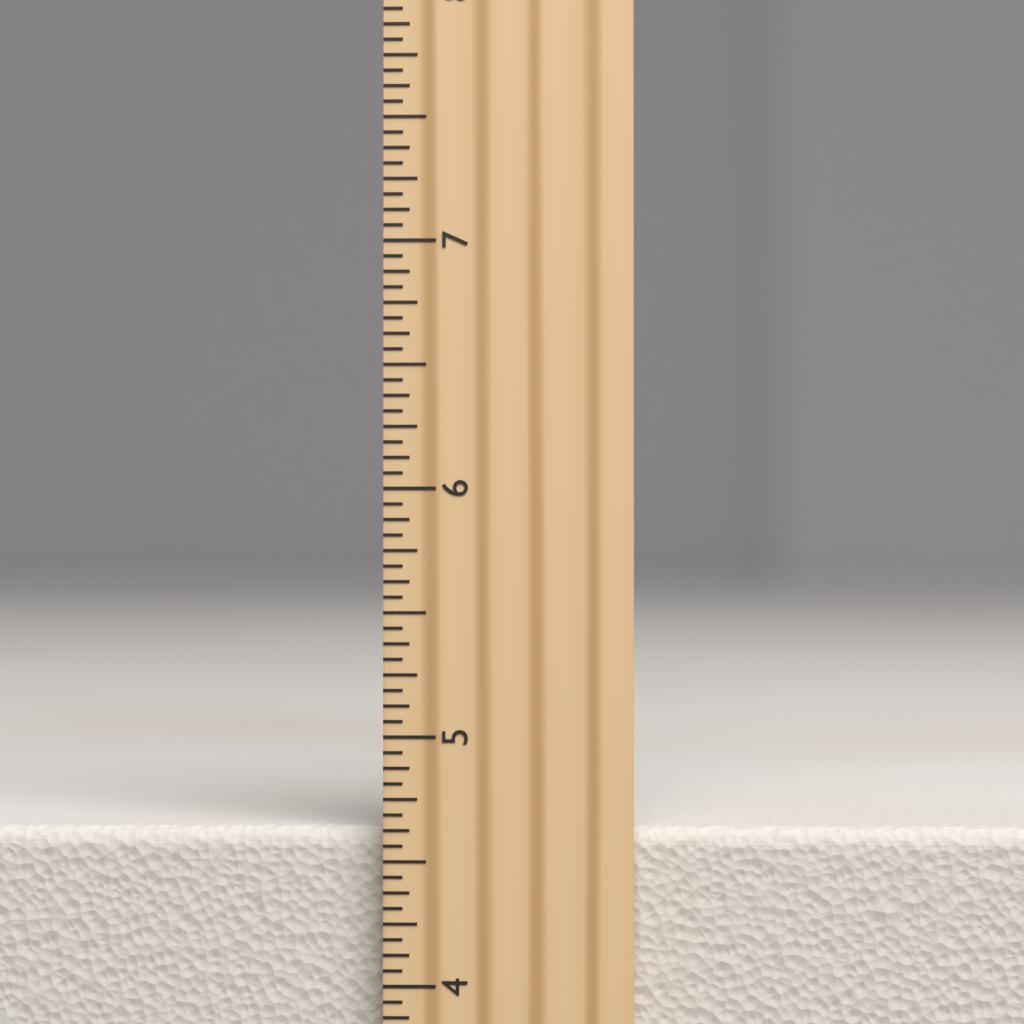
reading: 4.6250 inch
